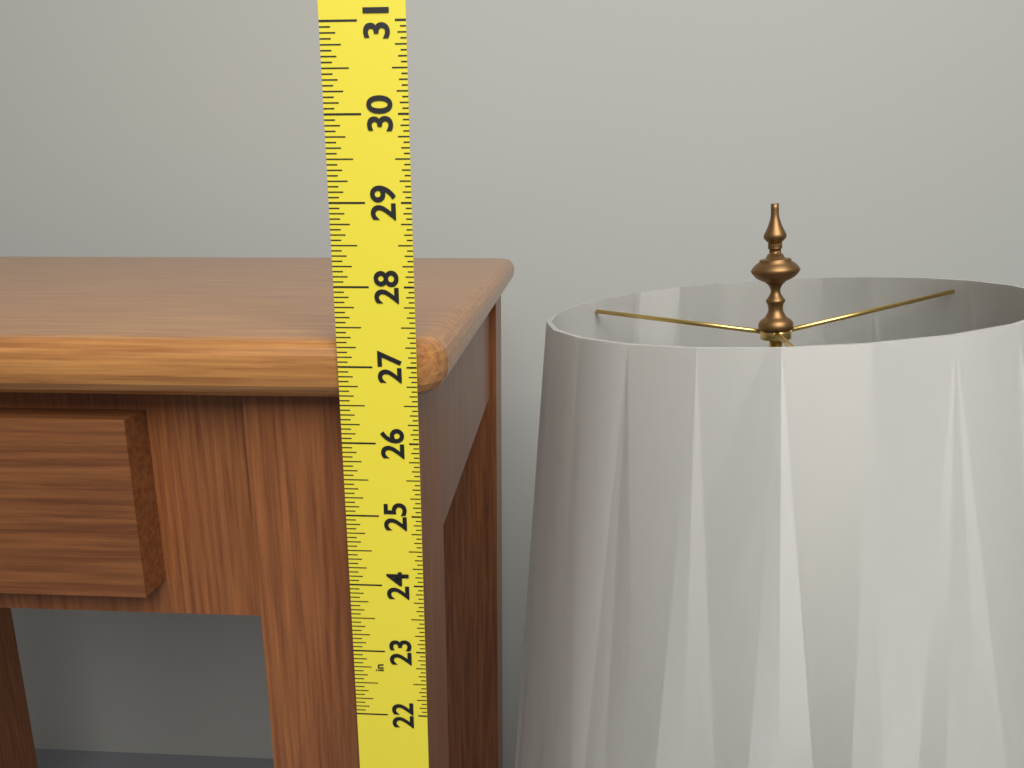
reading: 27.3125 in
